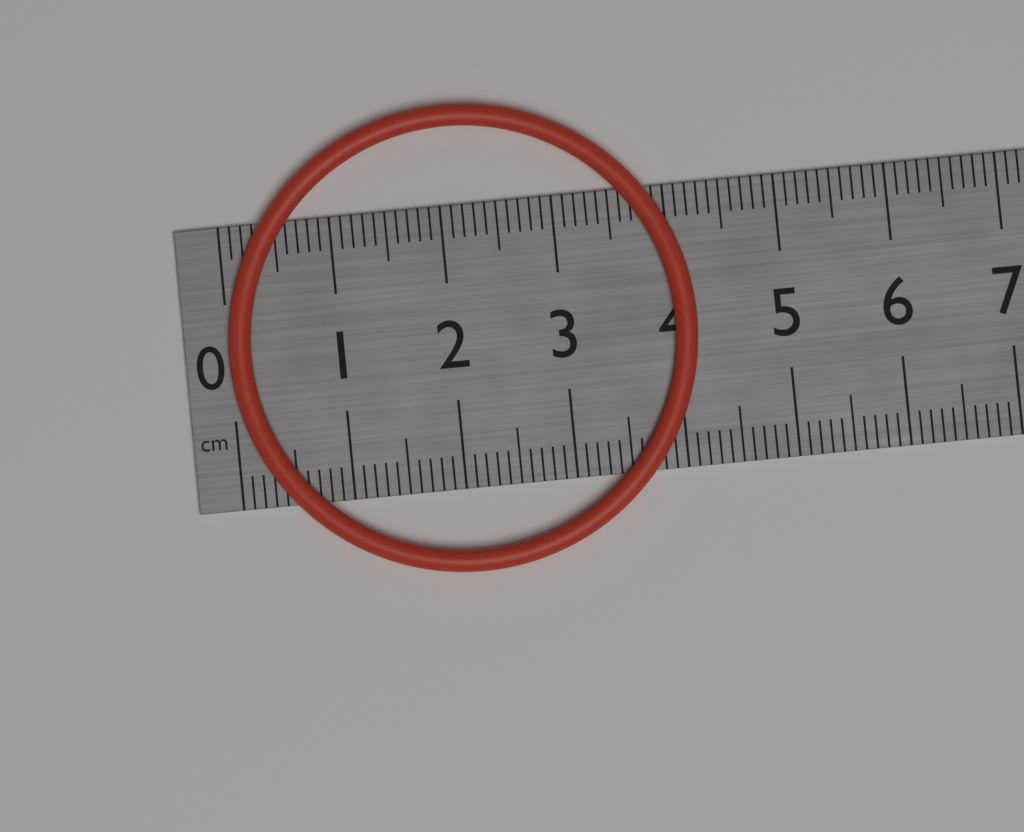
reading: 4.2 cm
